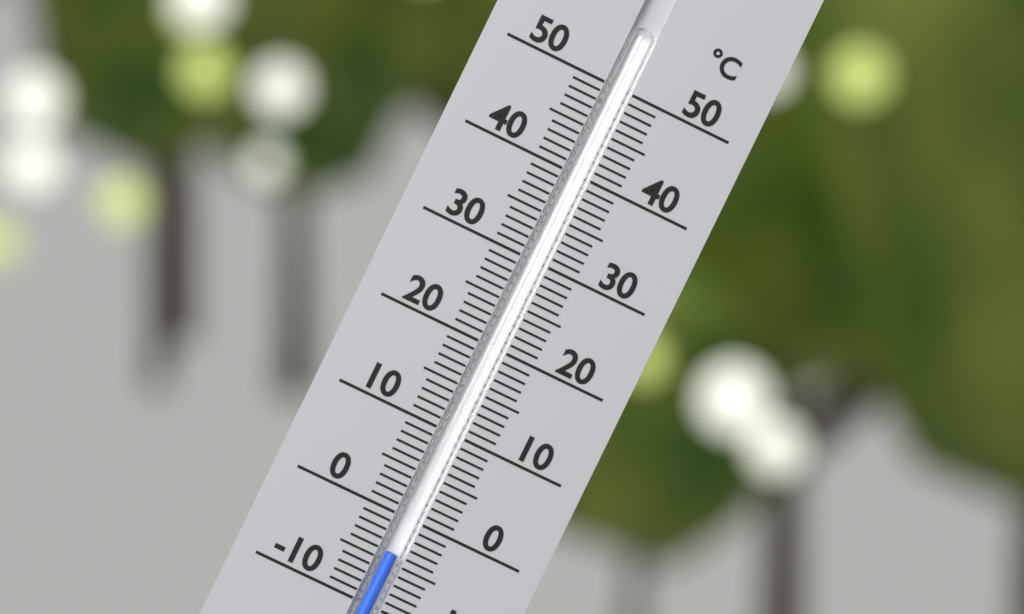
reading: -4 °C
